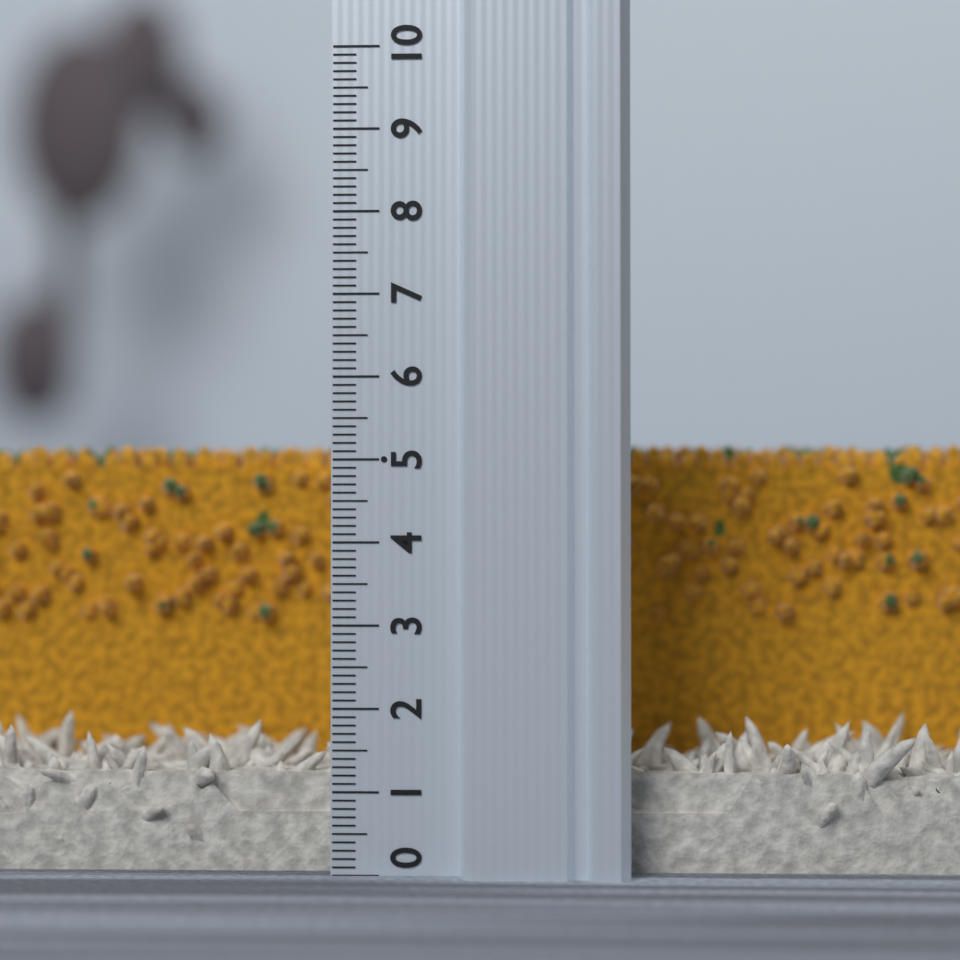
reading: 5.3 (no unit)
